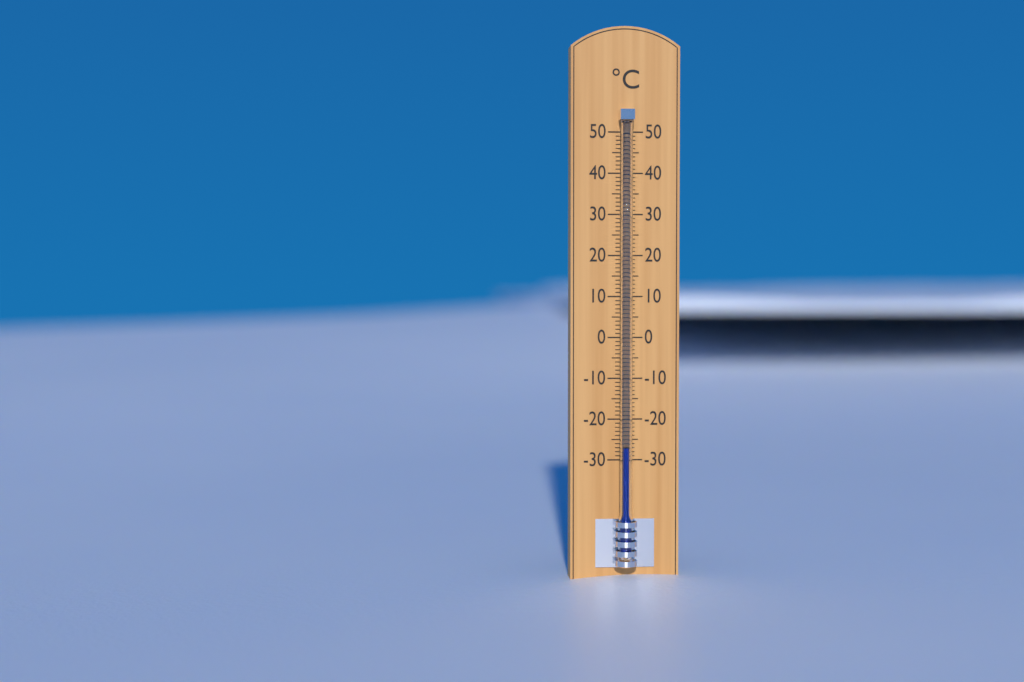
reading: -27 °C
